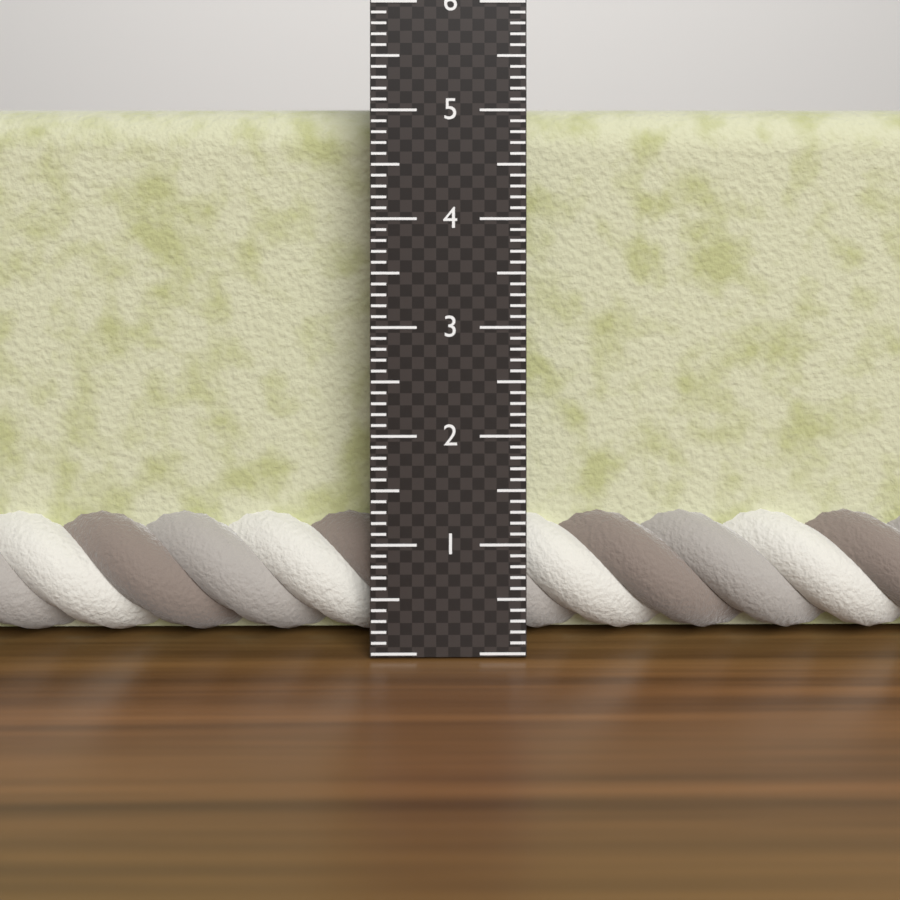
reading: 5.0 cm
